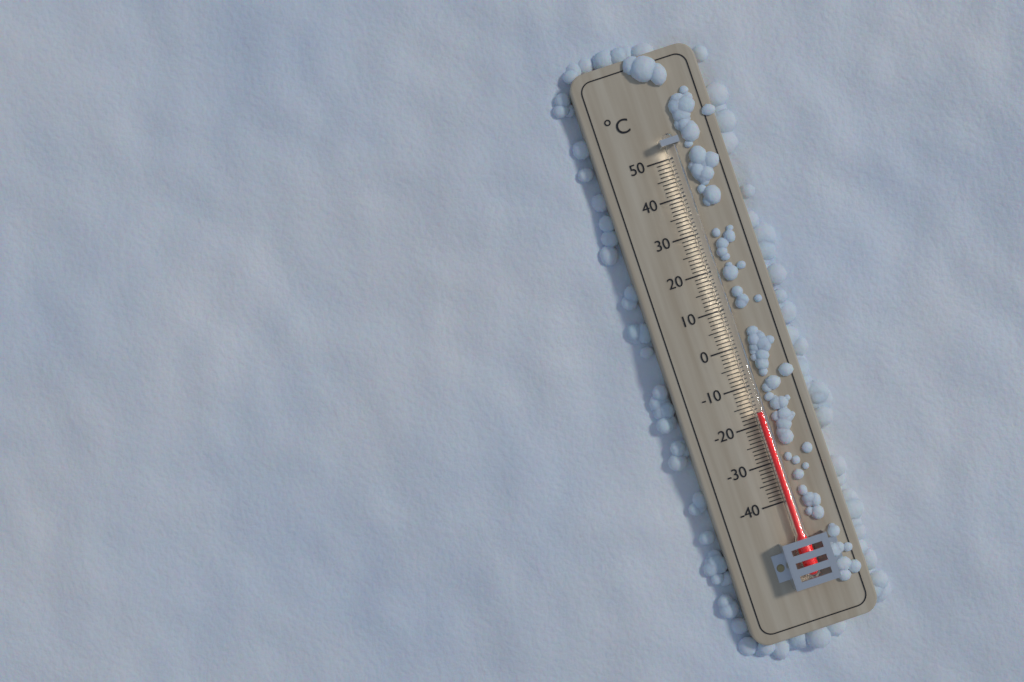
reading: -17 °C
